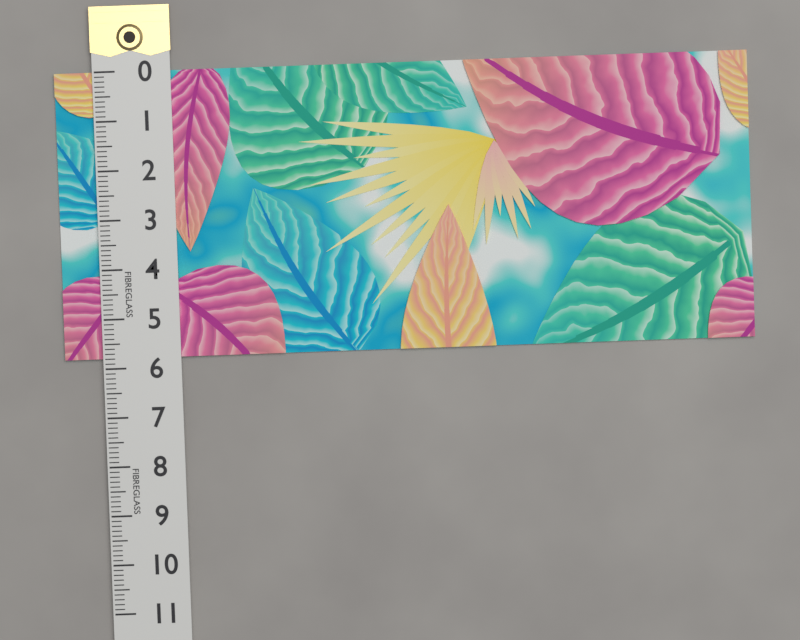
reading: 5.8 (no unit)
